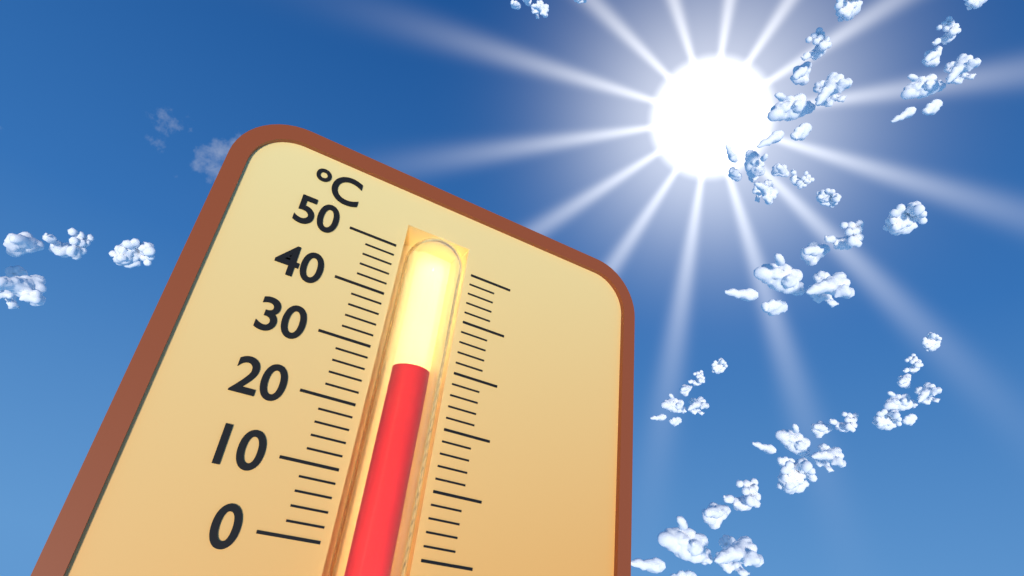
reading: 28 °C
